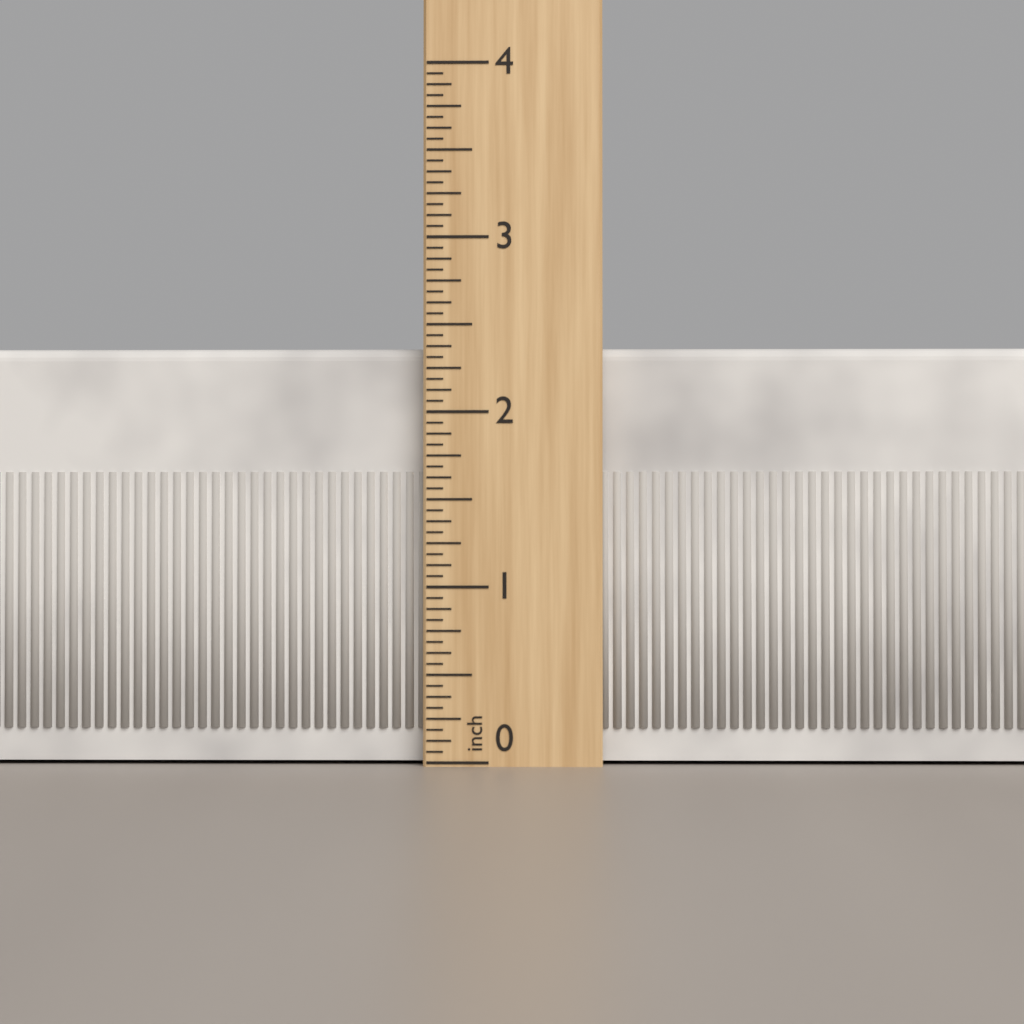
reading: 2.3750 inch
